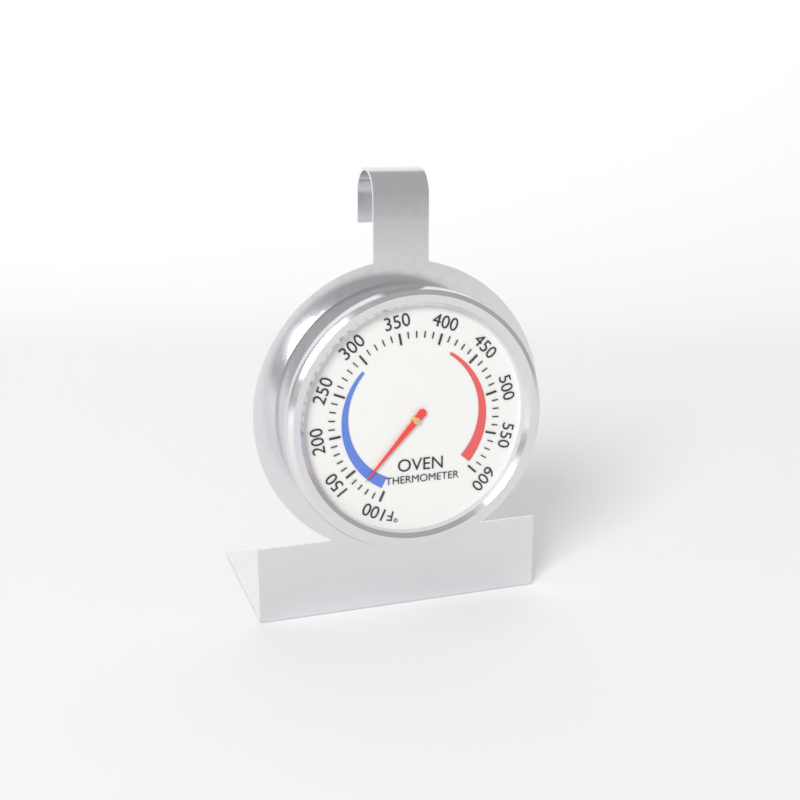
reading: 130 °F
